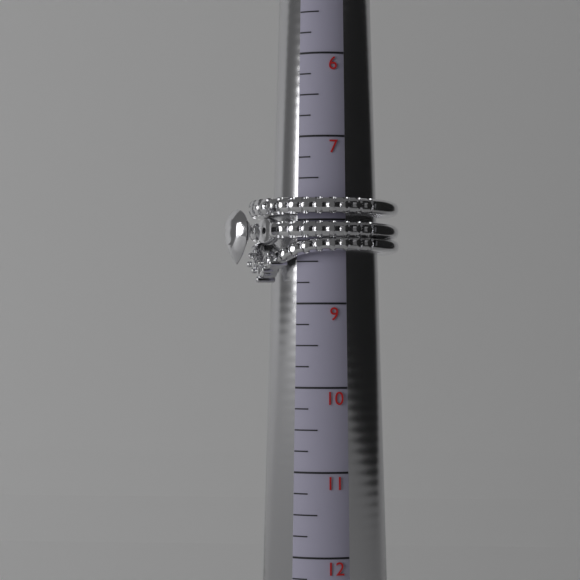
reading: 8.75 (no unit)
